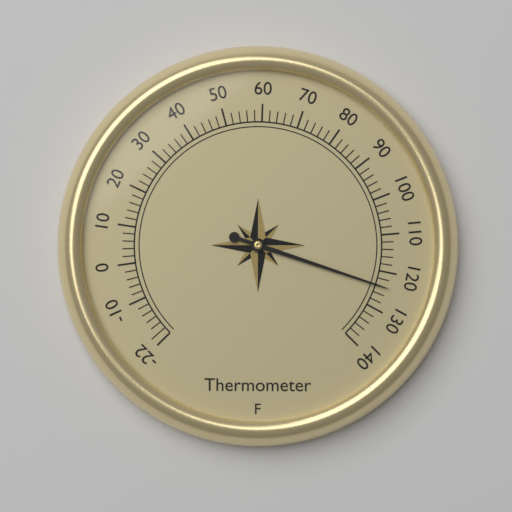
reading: 124 °F
